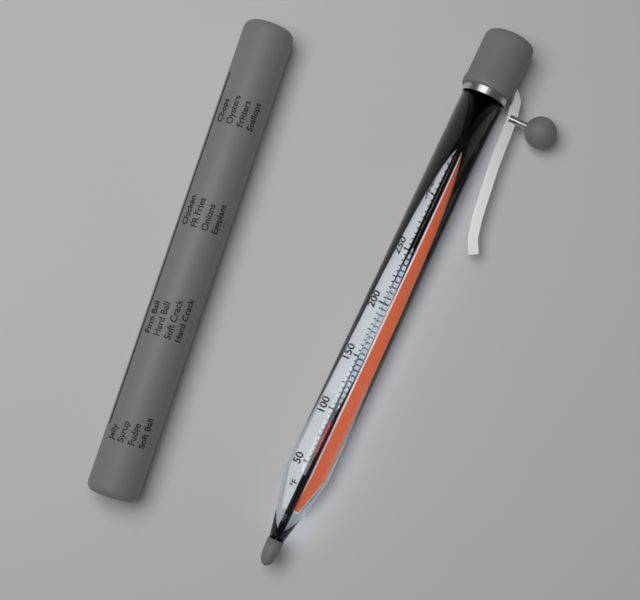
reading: 90 °F
